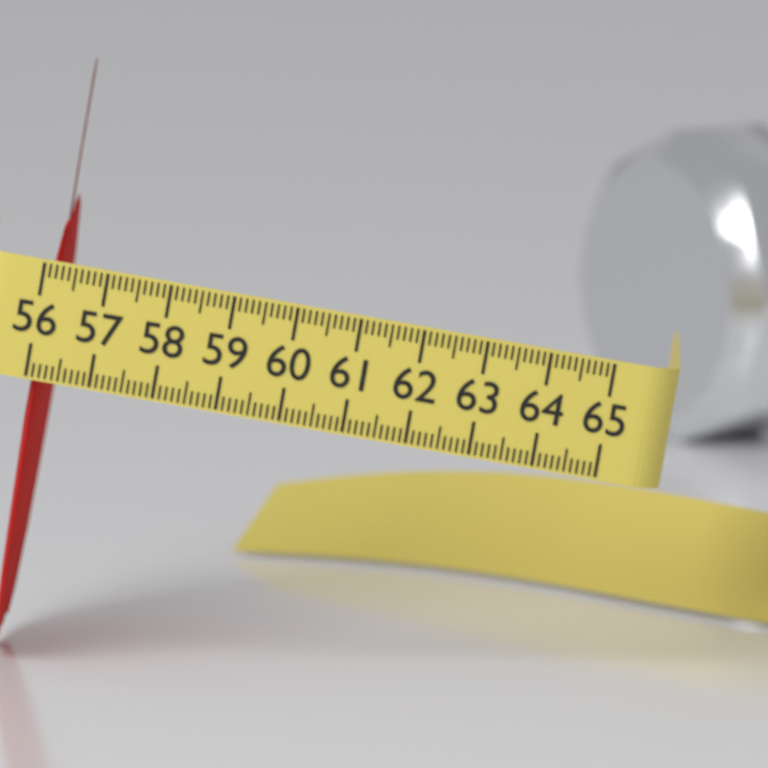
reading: 56.3 (no unit)
